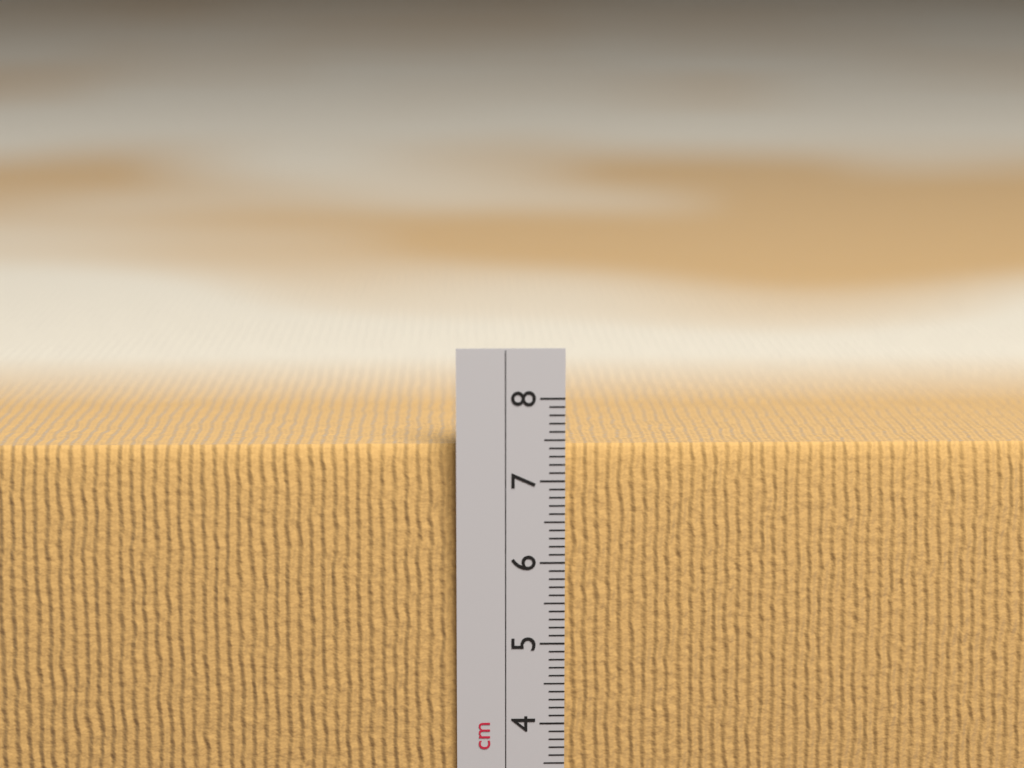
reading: 7.4 cm
